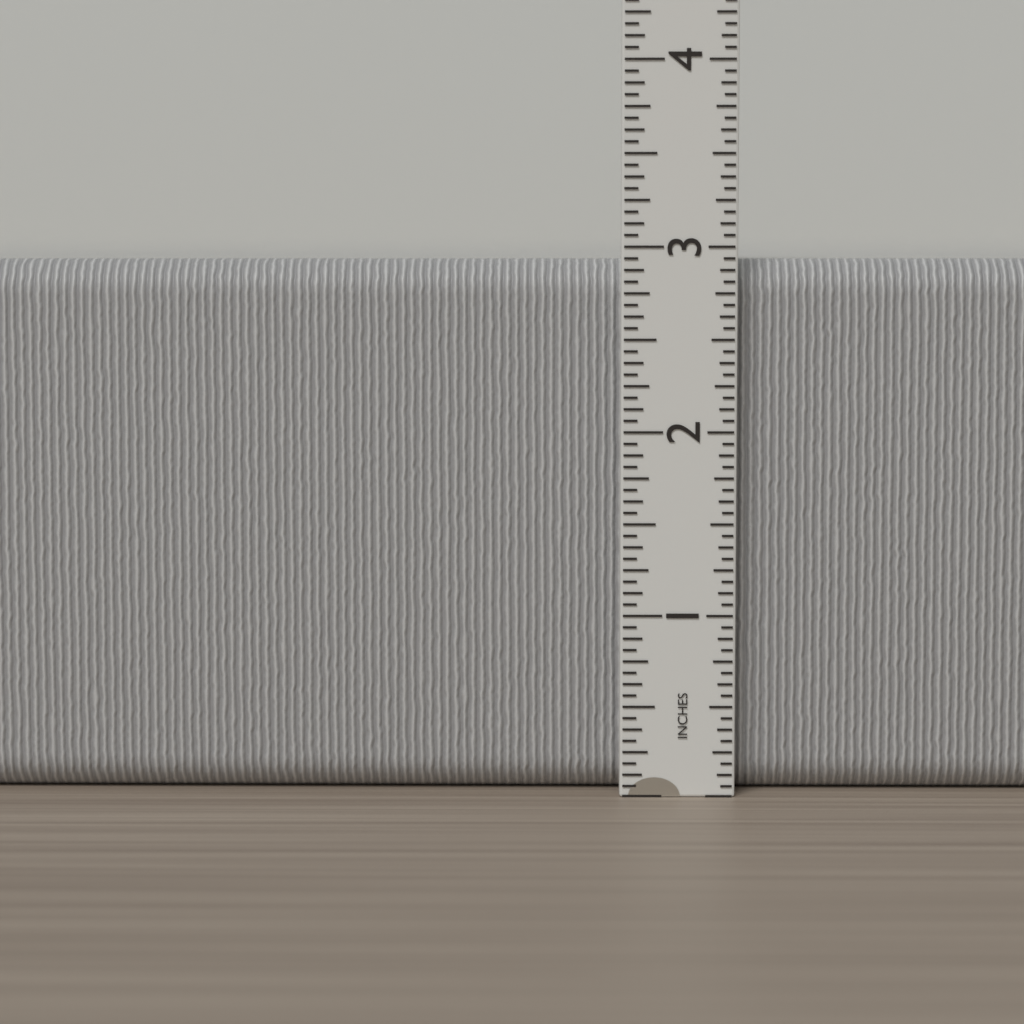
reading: 2.9375 in
